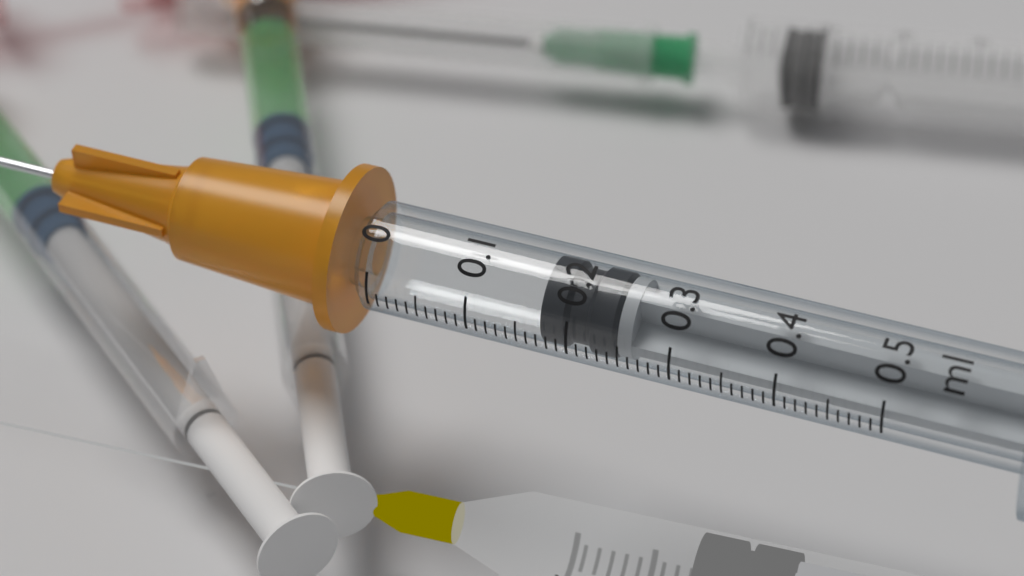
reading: 0.17 ml
